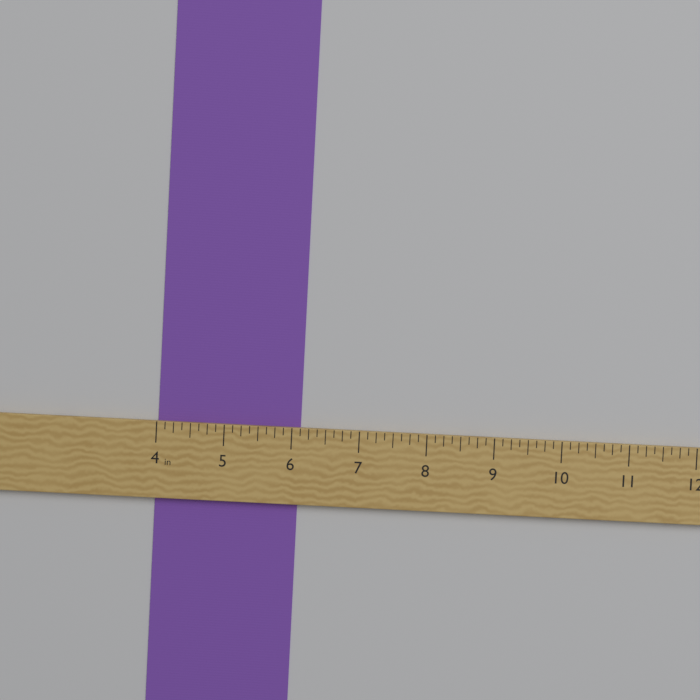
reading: 6.125 in
